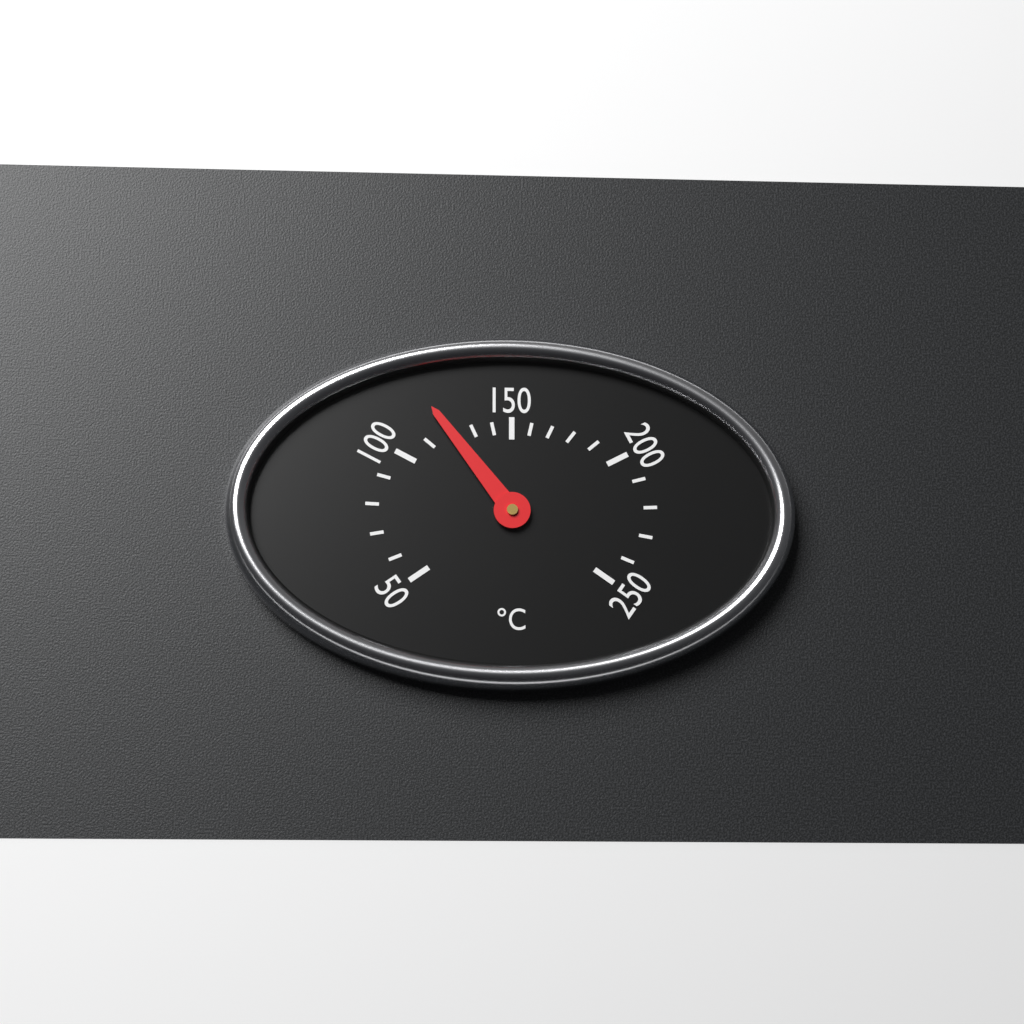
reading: 120 °C
